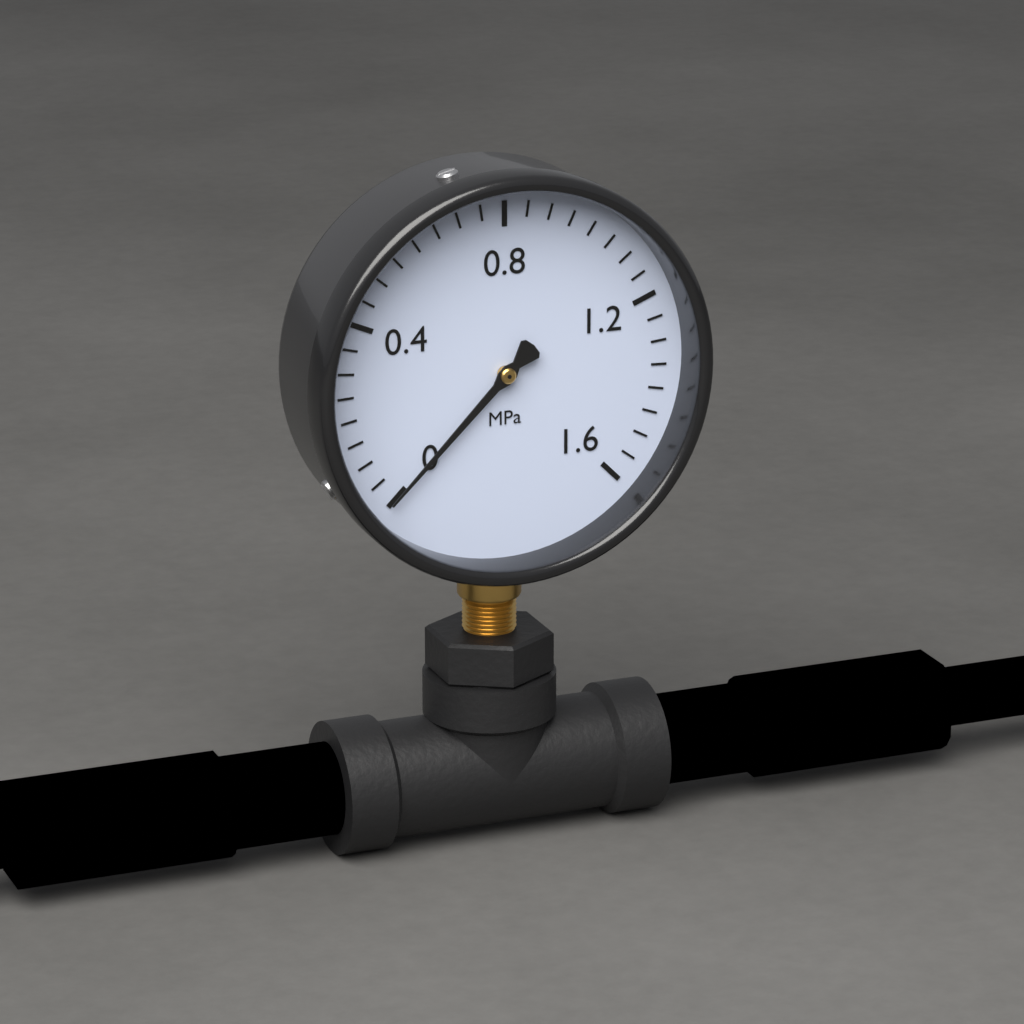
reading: 0.00 MPa
